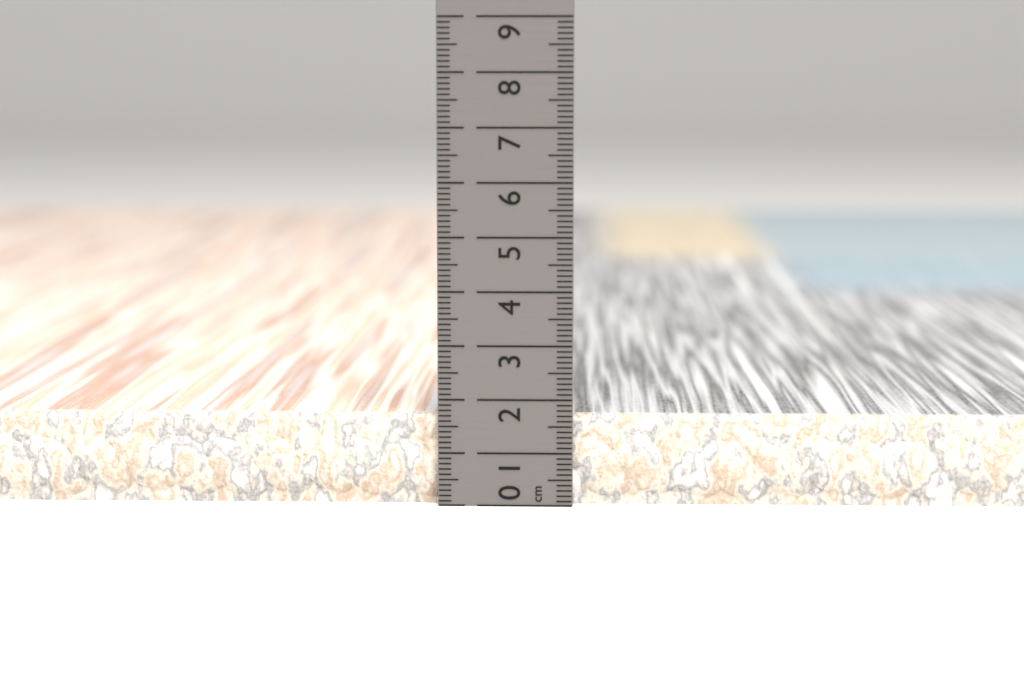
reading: 1.7 cm
